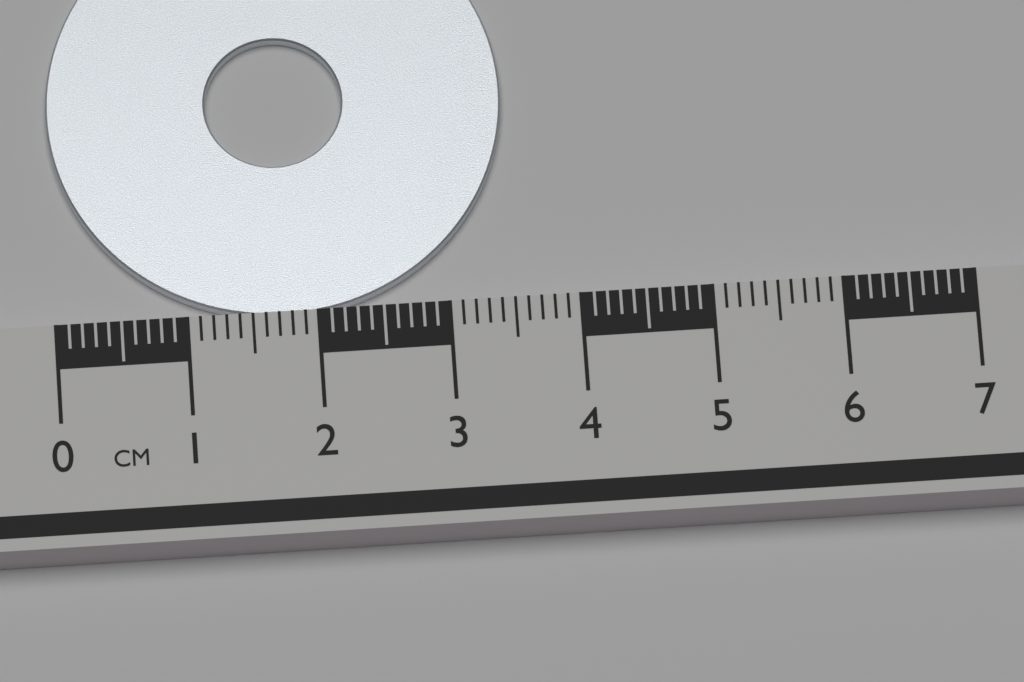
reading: 3.5 cm
